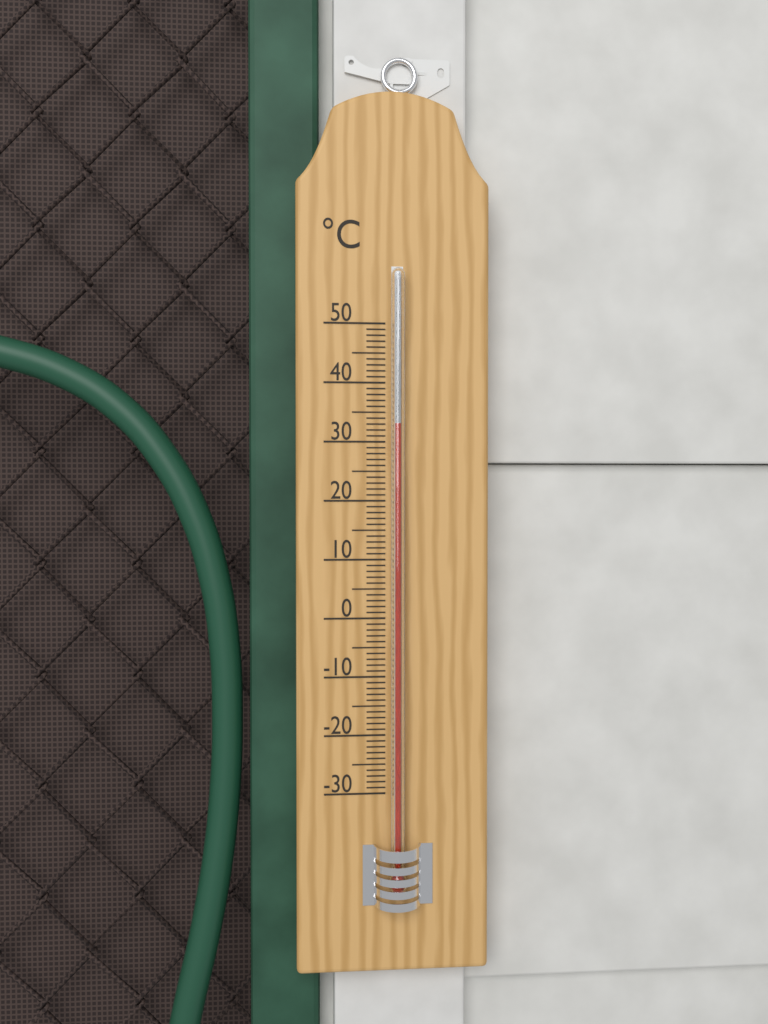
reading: 33 °C
